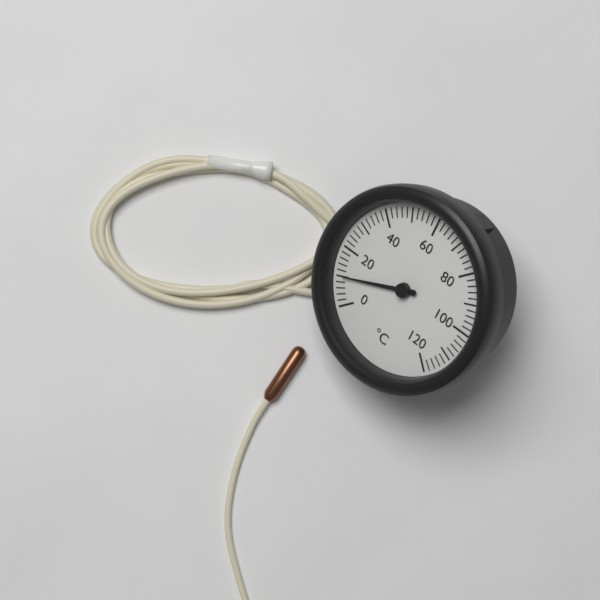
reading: 10 °C
